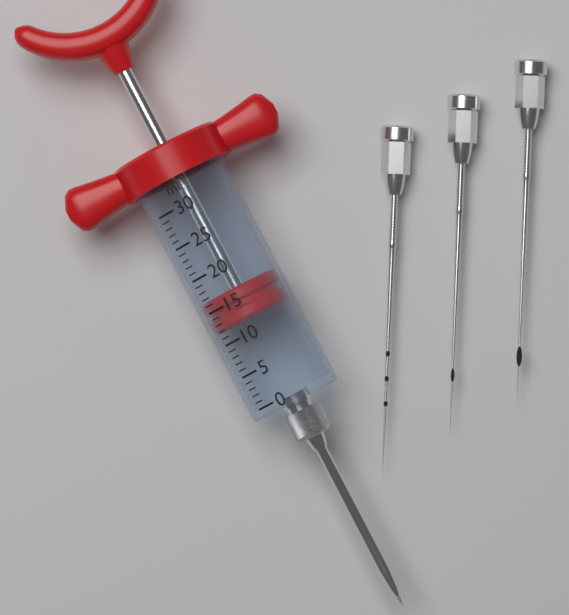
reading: 12 ml
